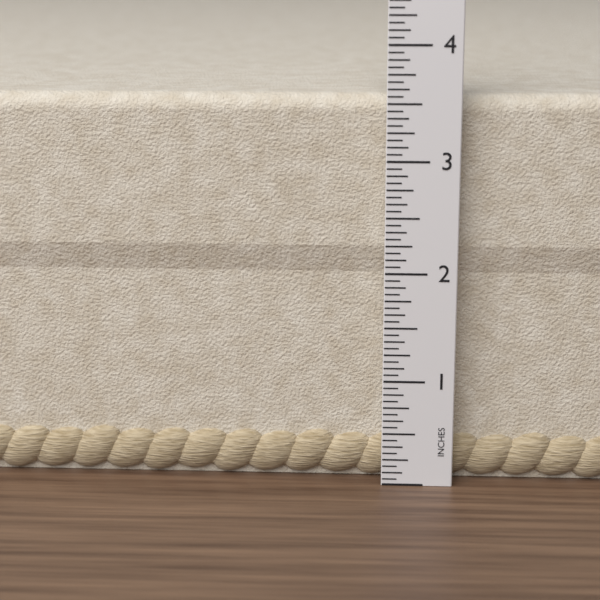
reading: 3.5625 in
